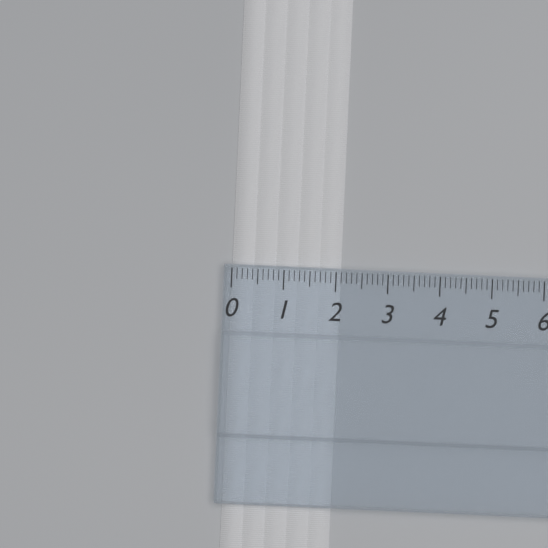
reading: 2.1 (no unit)
